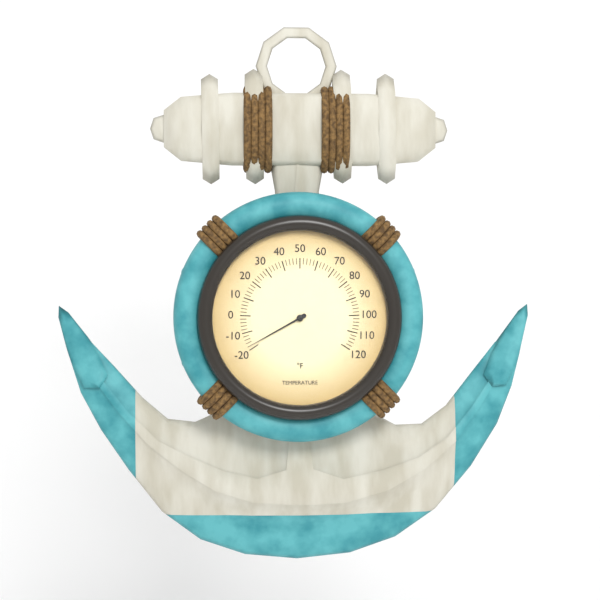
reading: -18 °F
